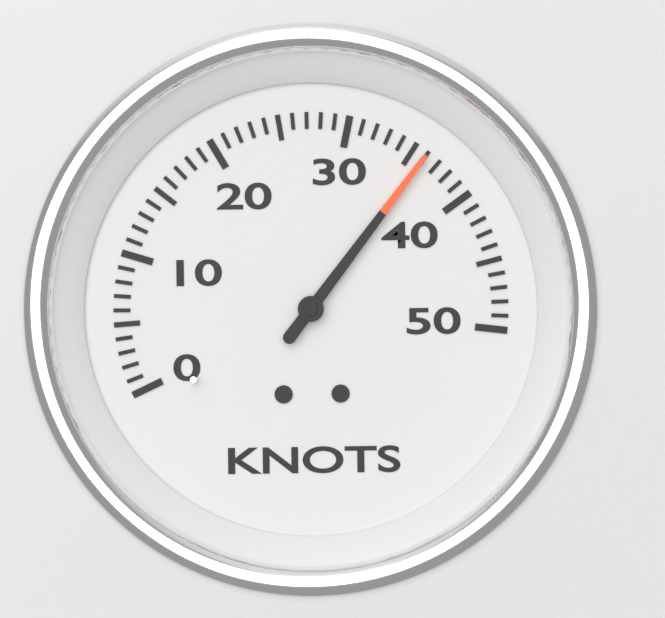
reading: 36 knots
